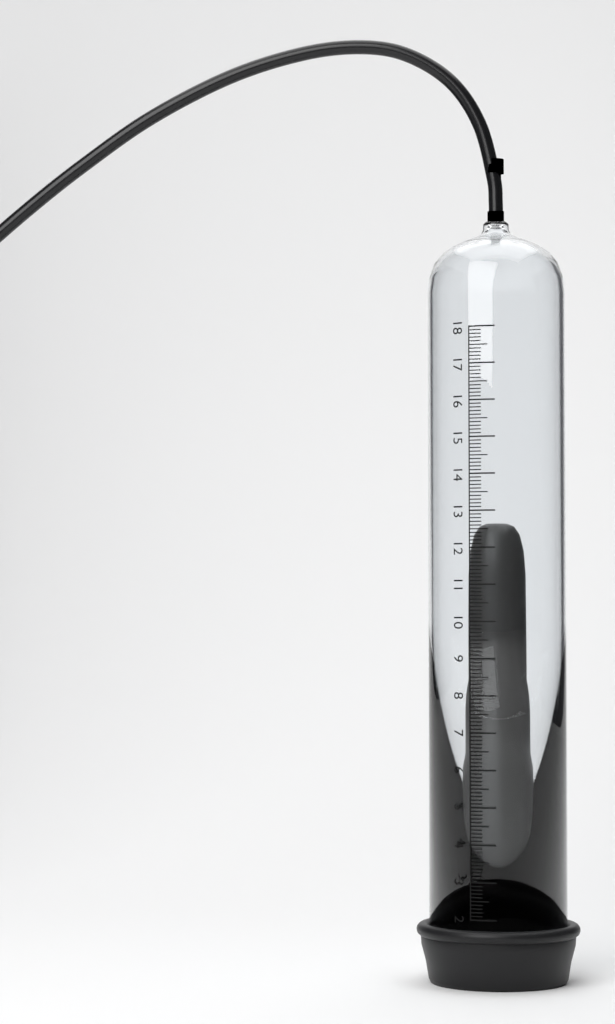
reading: 12.7 (no unit)
